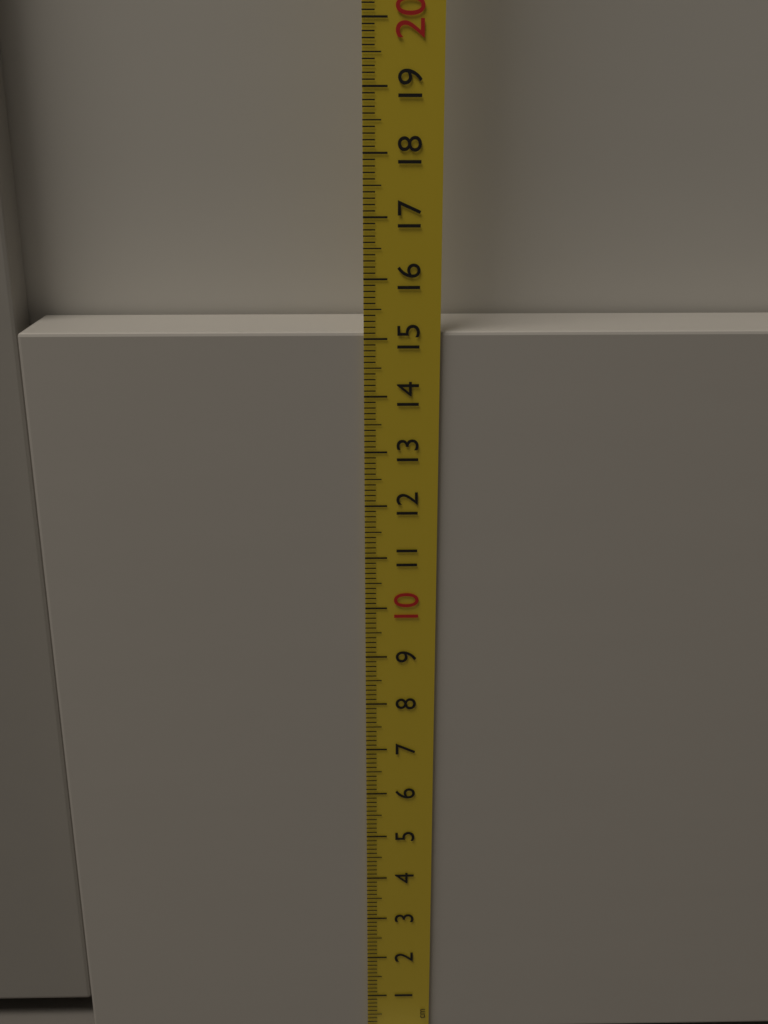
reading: 15.1 cm
